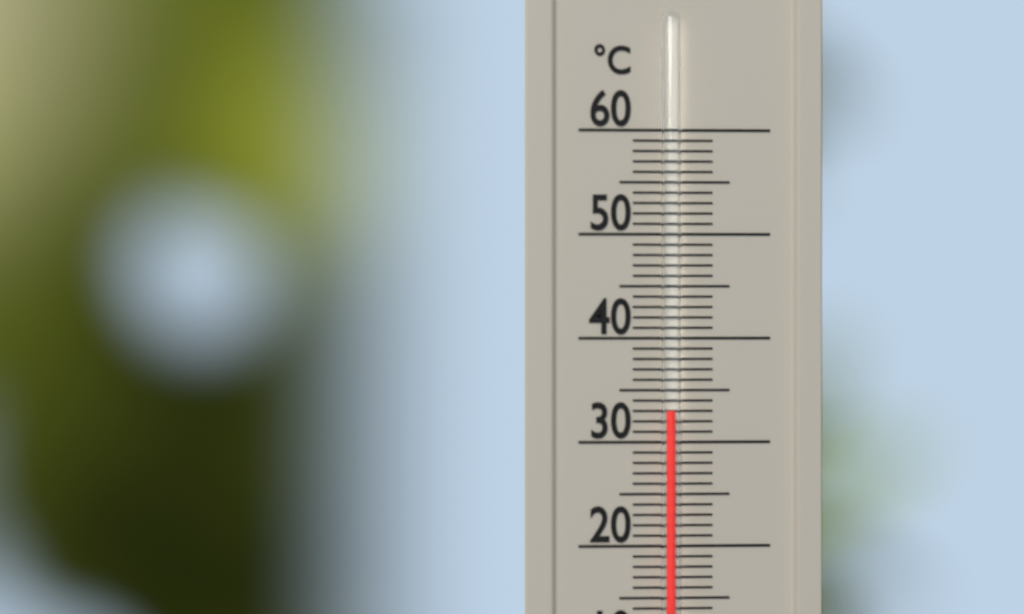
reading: 33 °C
